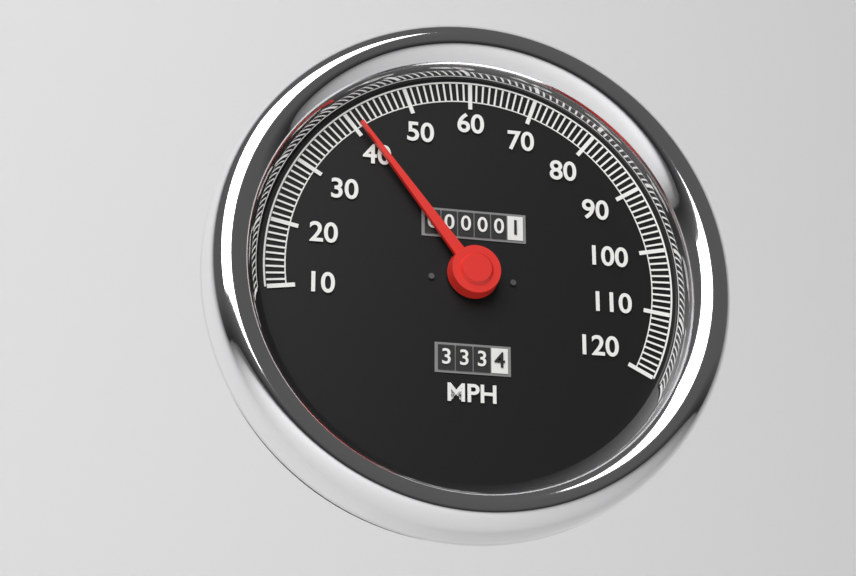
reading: 41 MPH
